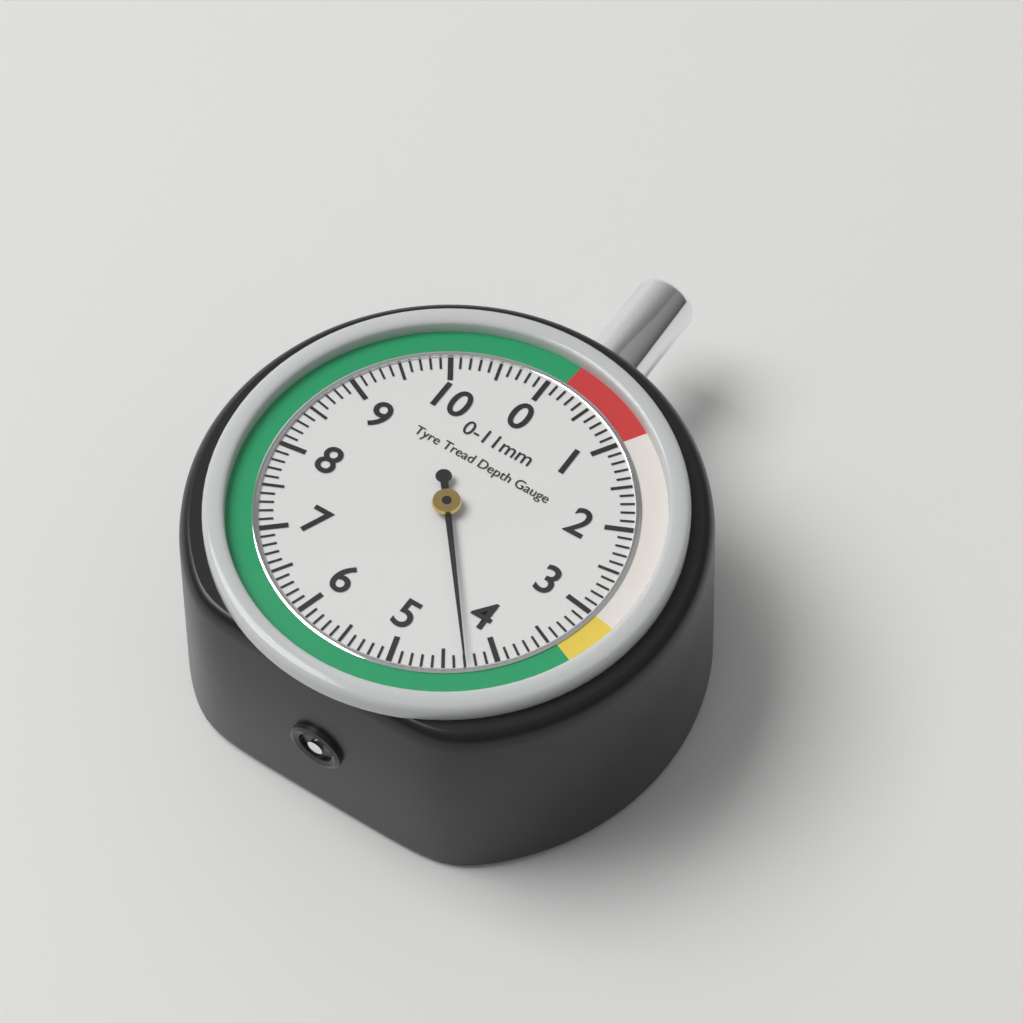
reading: 4.3 mm
